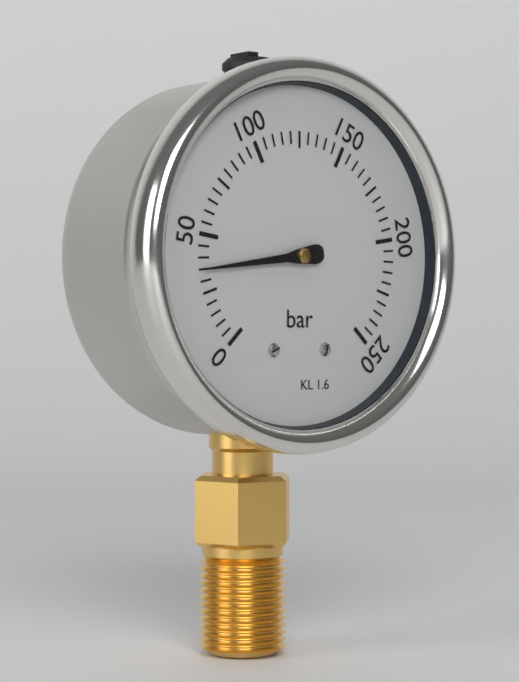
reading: 35 bar
